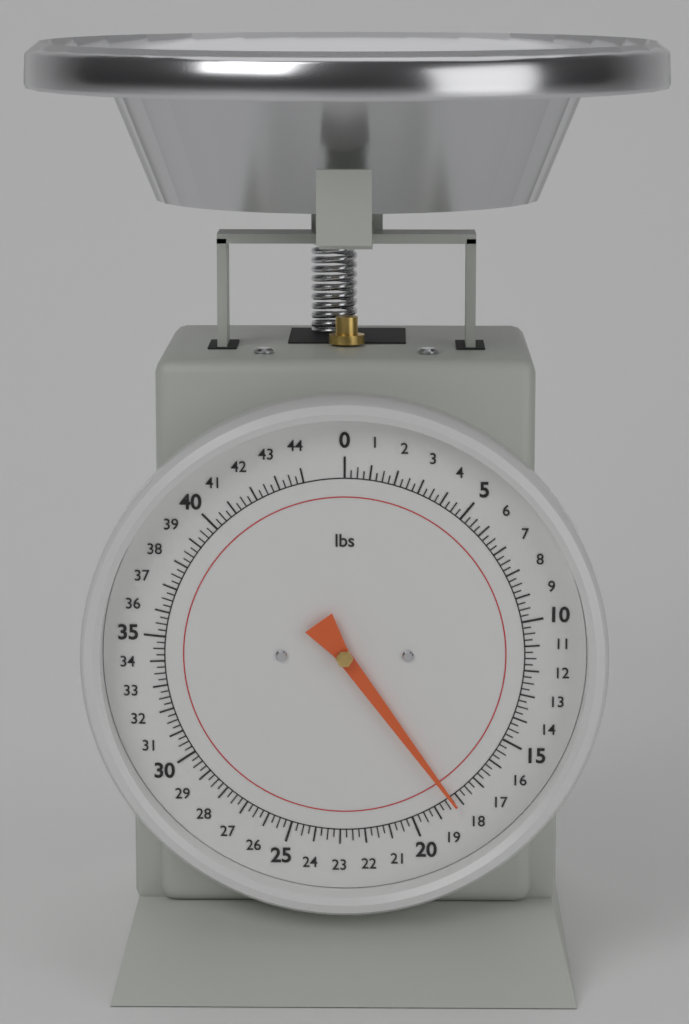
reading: 18.25 lbs
